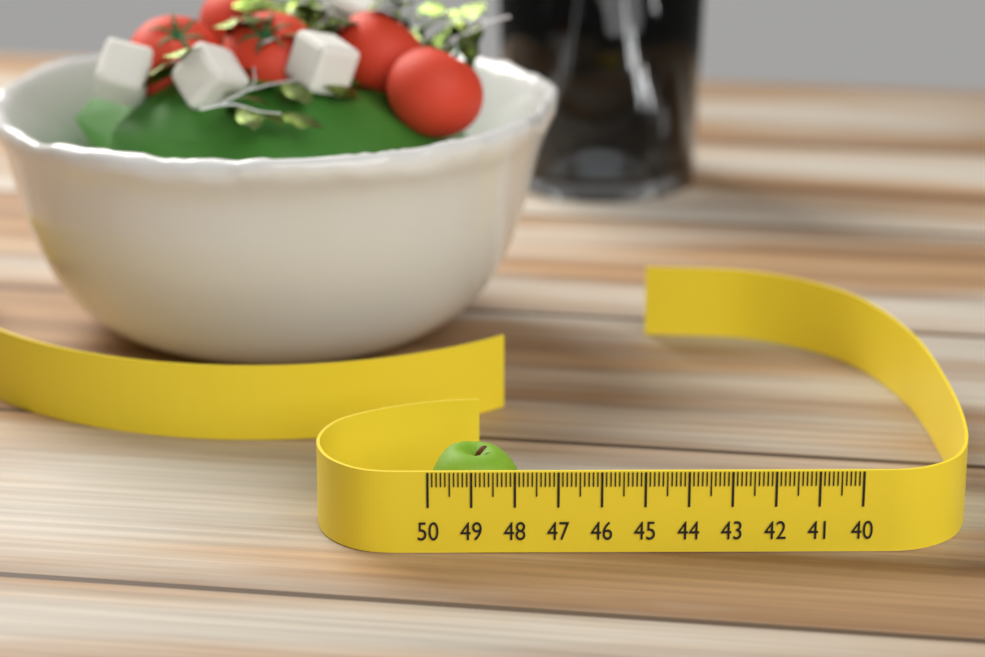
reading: 47.8 (no unit)
